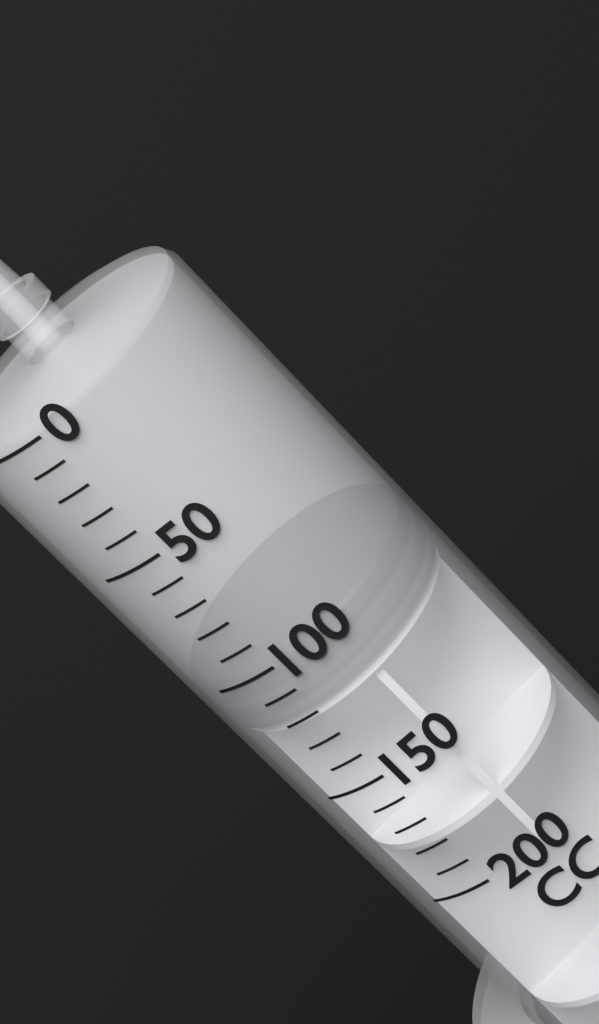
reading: 100 cc
